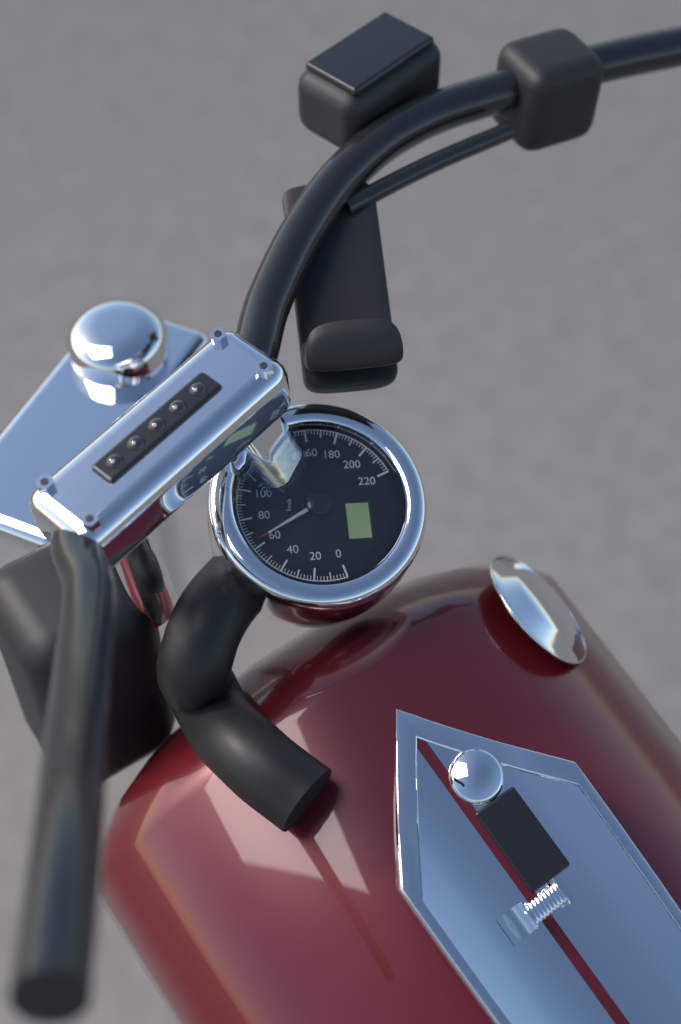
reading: 64 km/h
